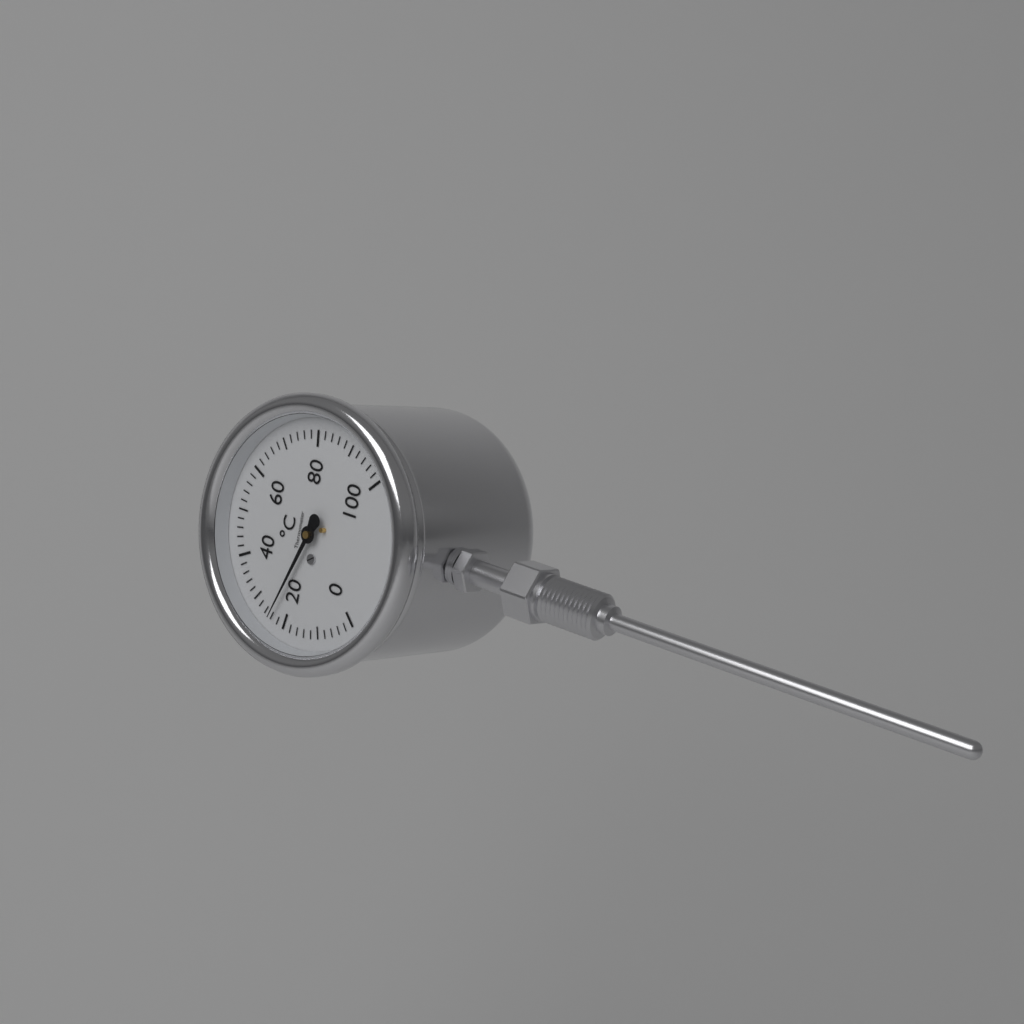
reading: 24 °C
